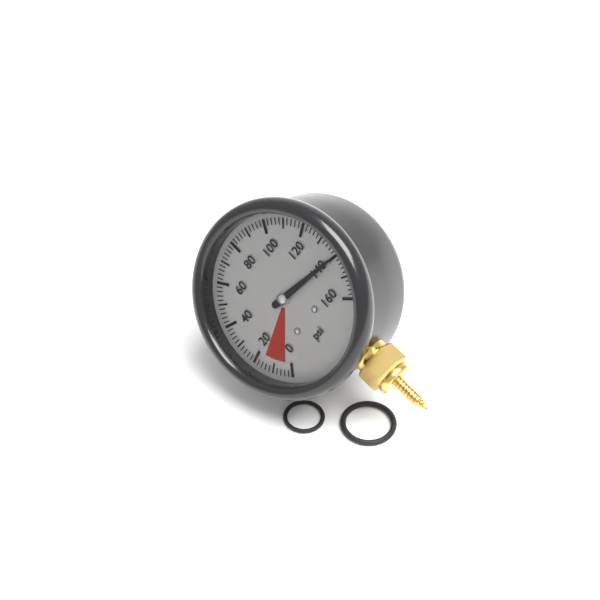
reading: 140 psi
